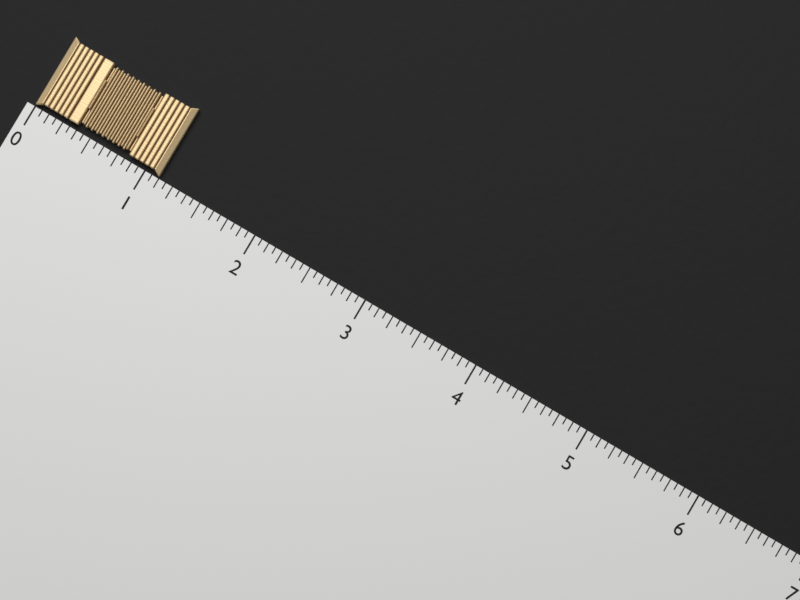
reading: 1.1250 (no unit)
